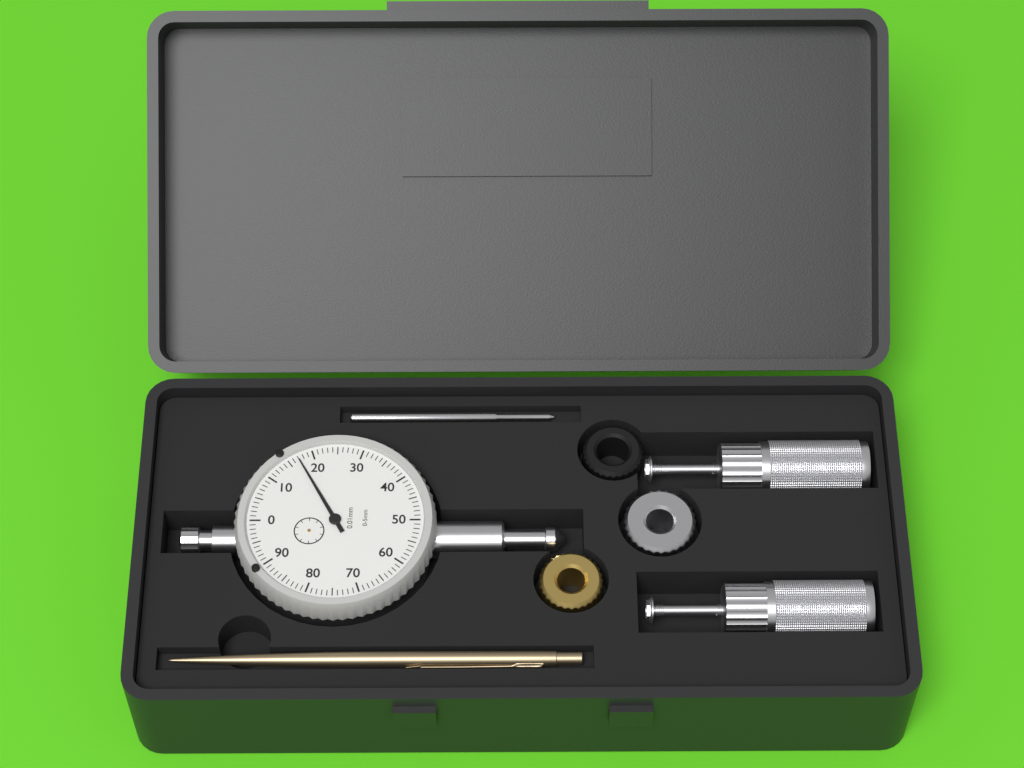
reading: 0.17 mm
